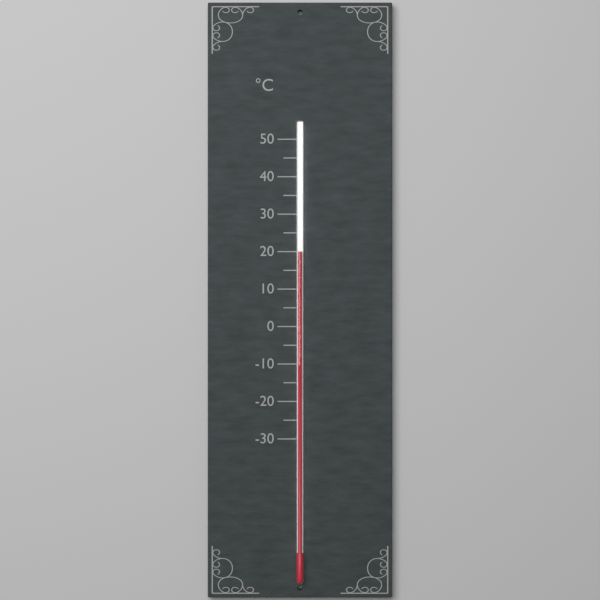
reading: 20 °C
